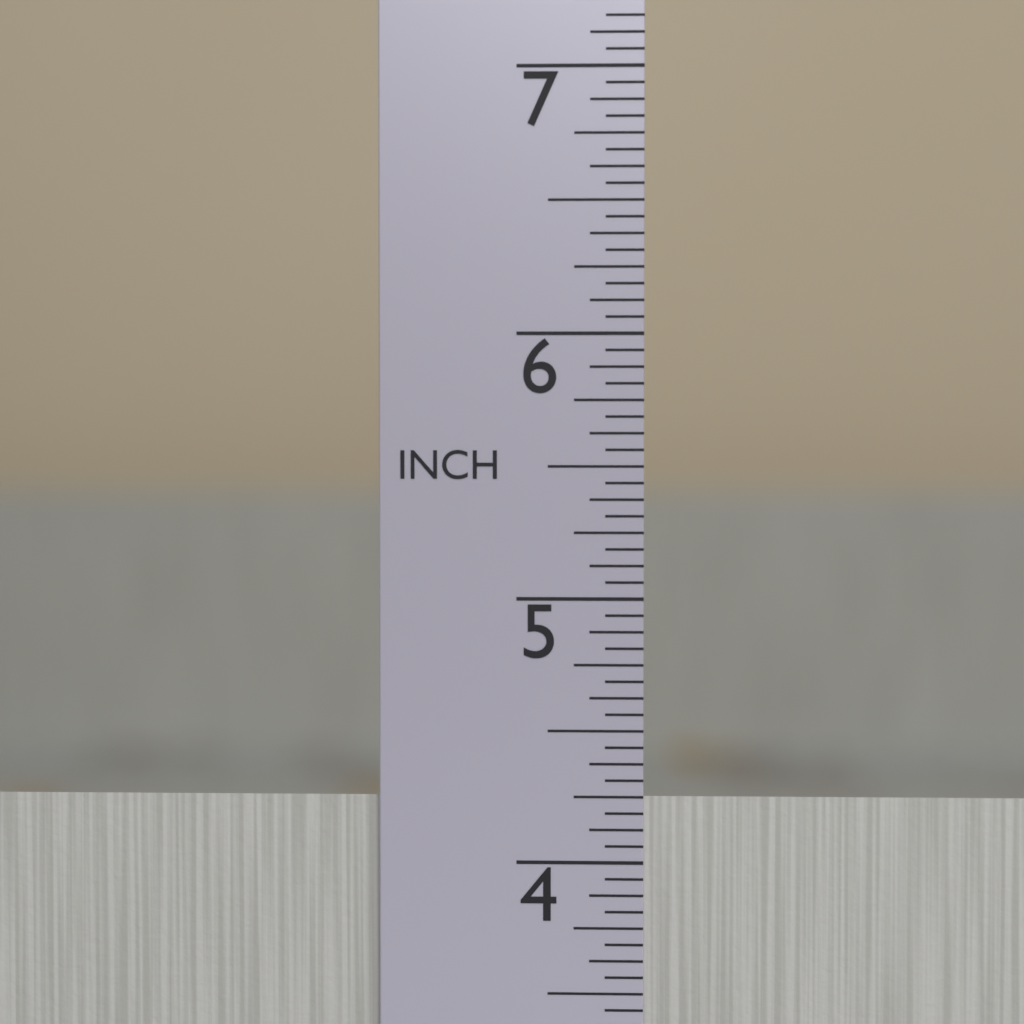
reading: 4.2500 in
